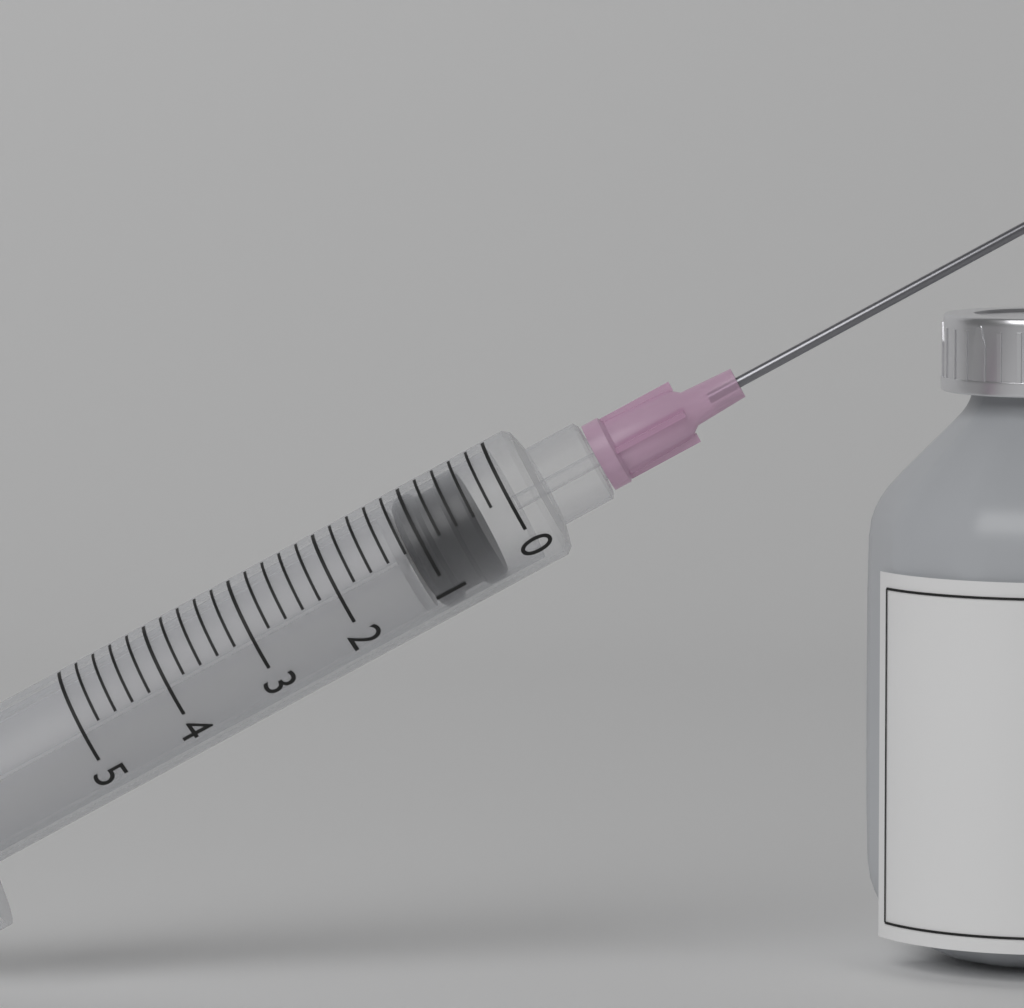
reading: 0.4 (no unit)
